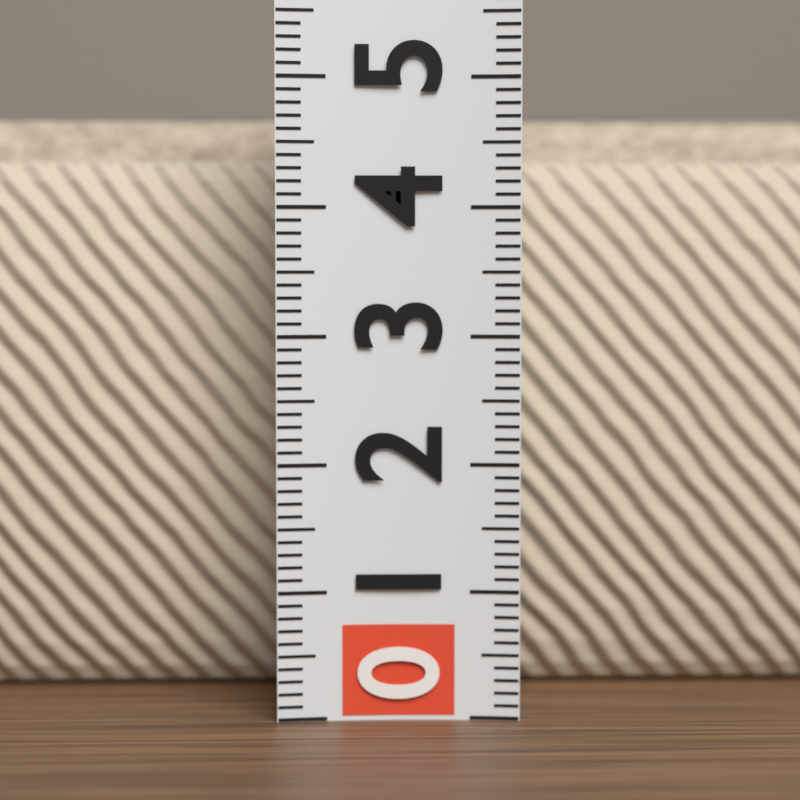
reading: 4.8 (no unit)
